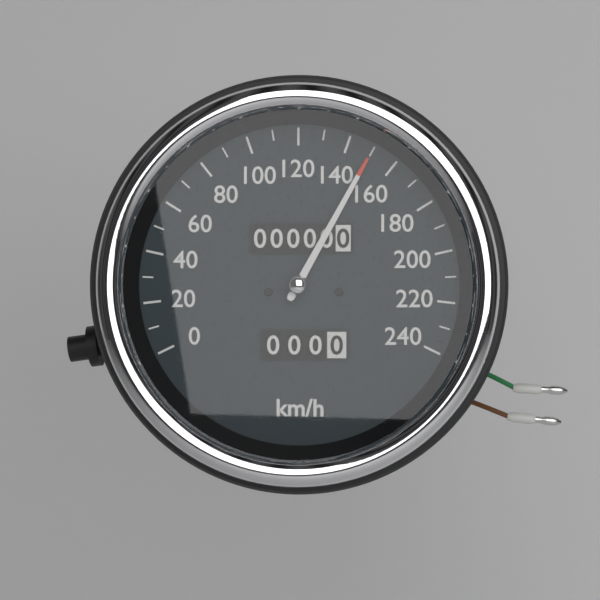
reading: 150 km/h
